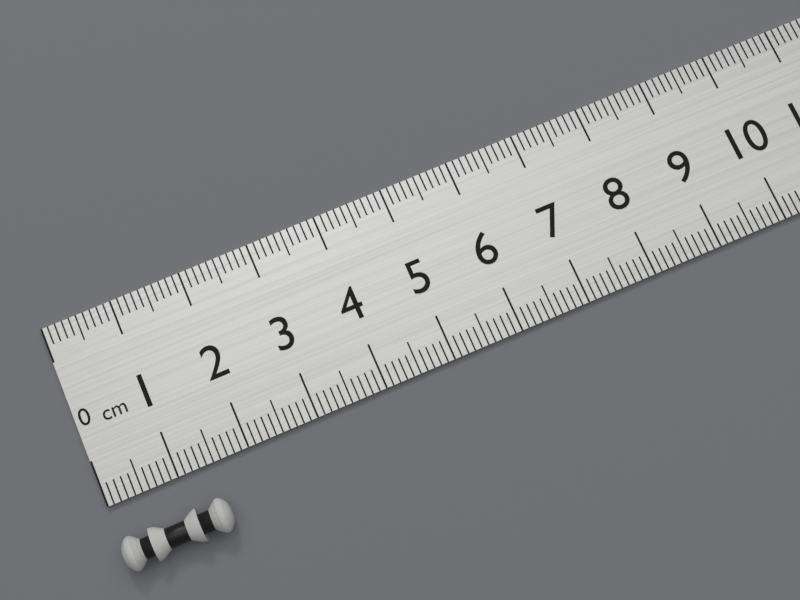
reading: 1.5 cm
